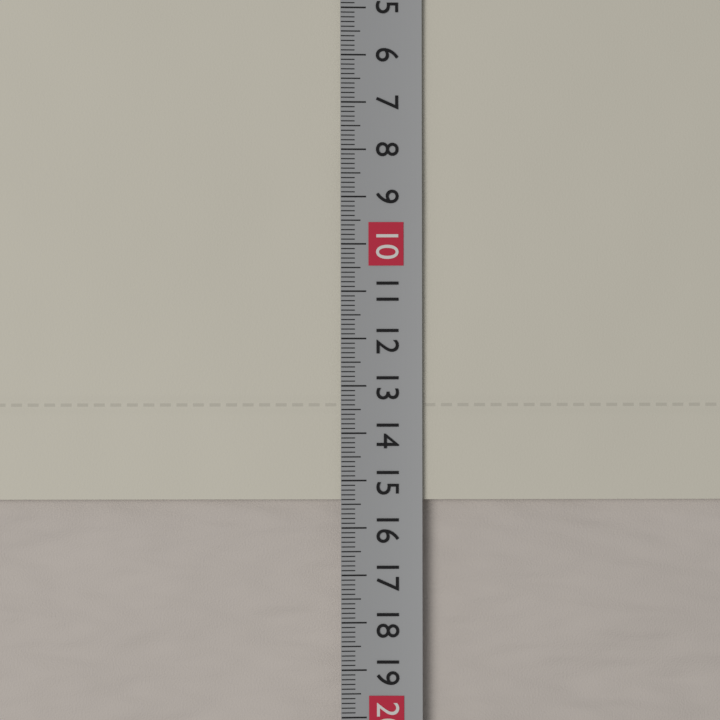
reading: 15.4 cm
